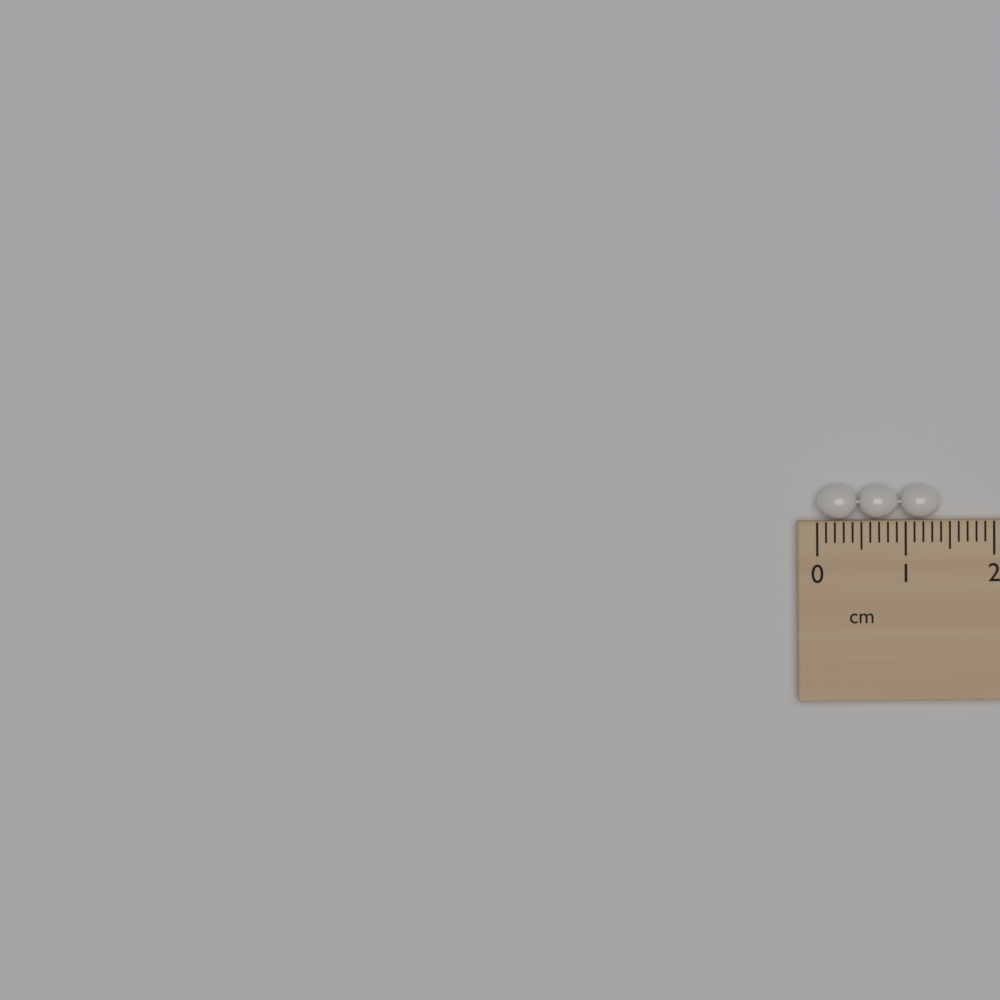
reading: 1.4 cm
